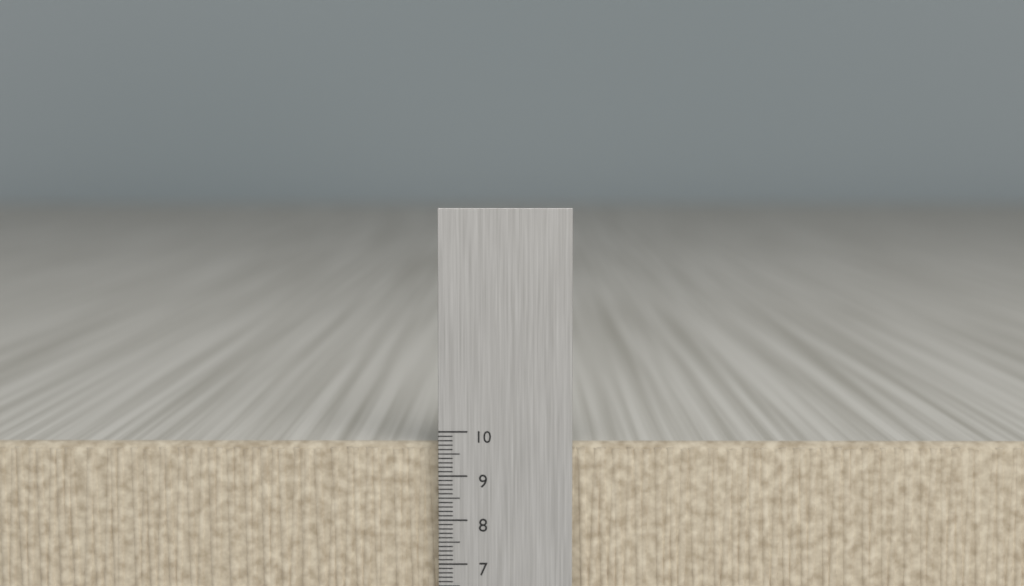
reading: 9.7 cm
